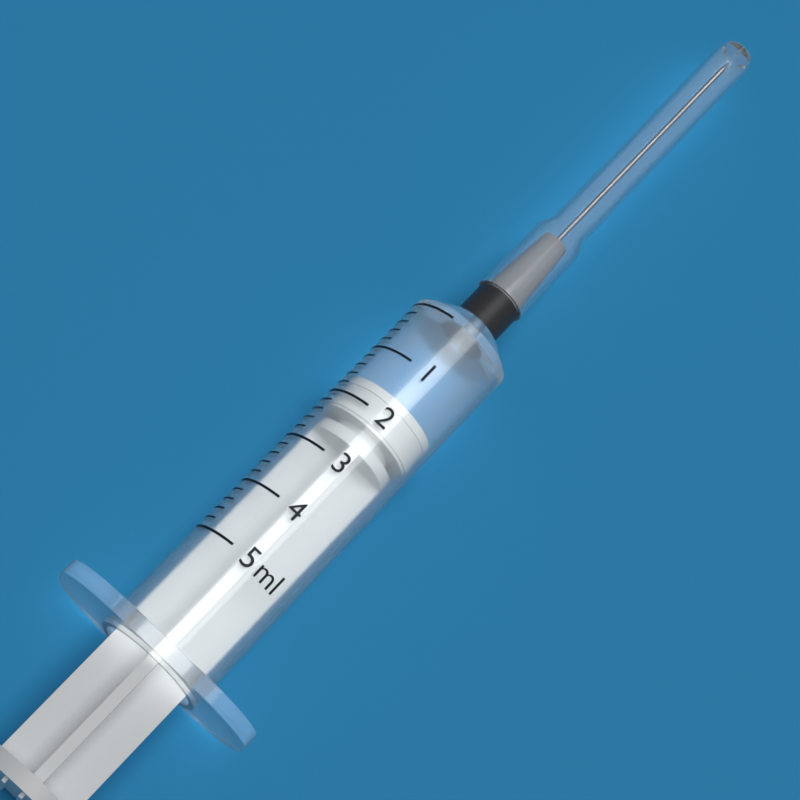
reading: 1.6 ml
